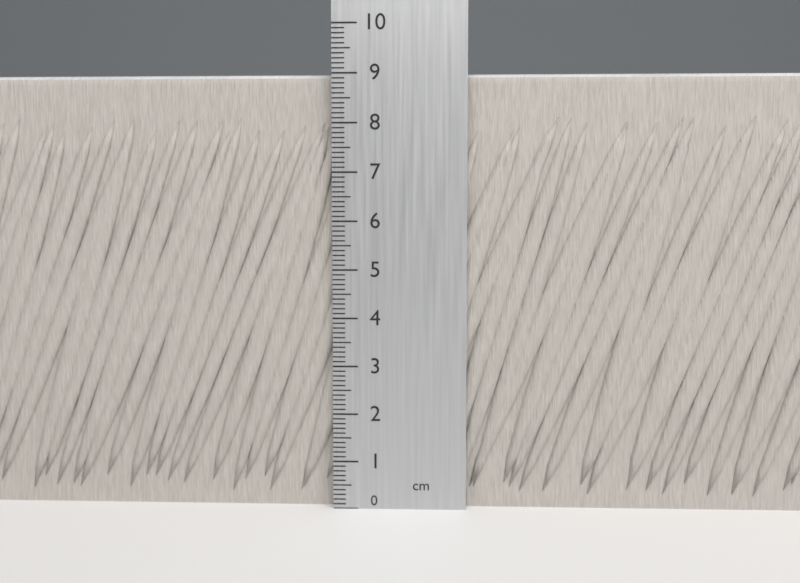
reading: 9.0 cm
